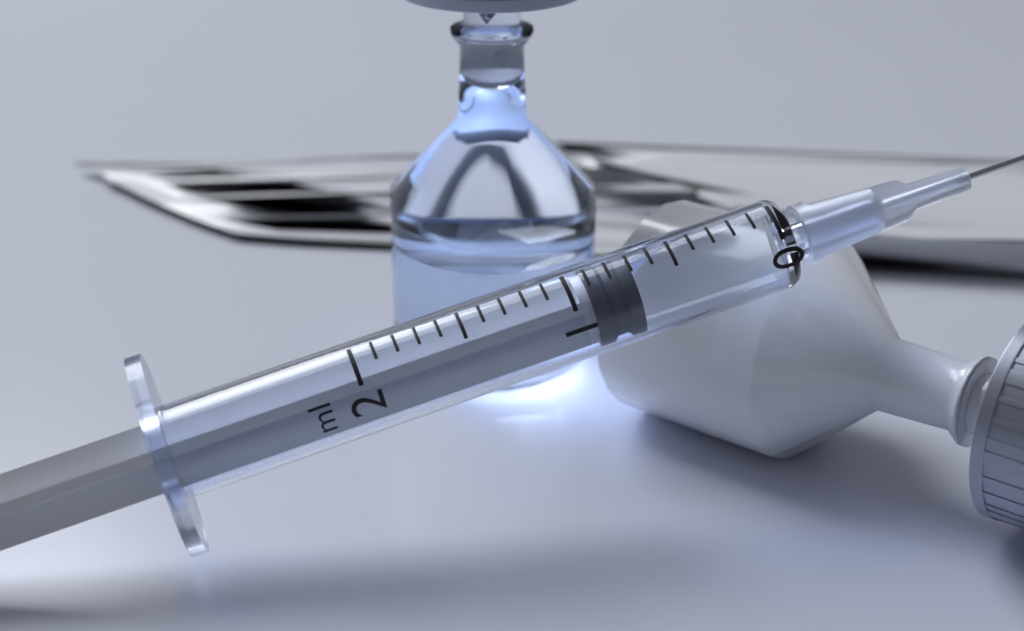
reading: 0.7 ml
